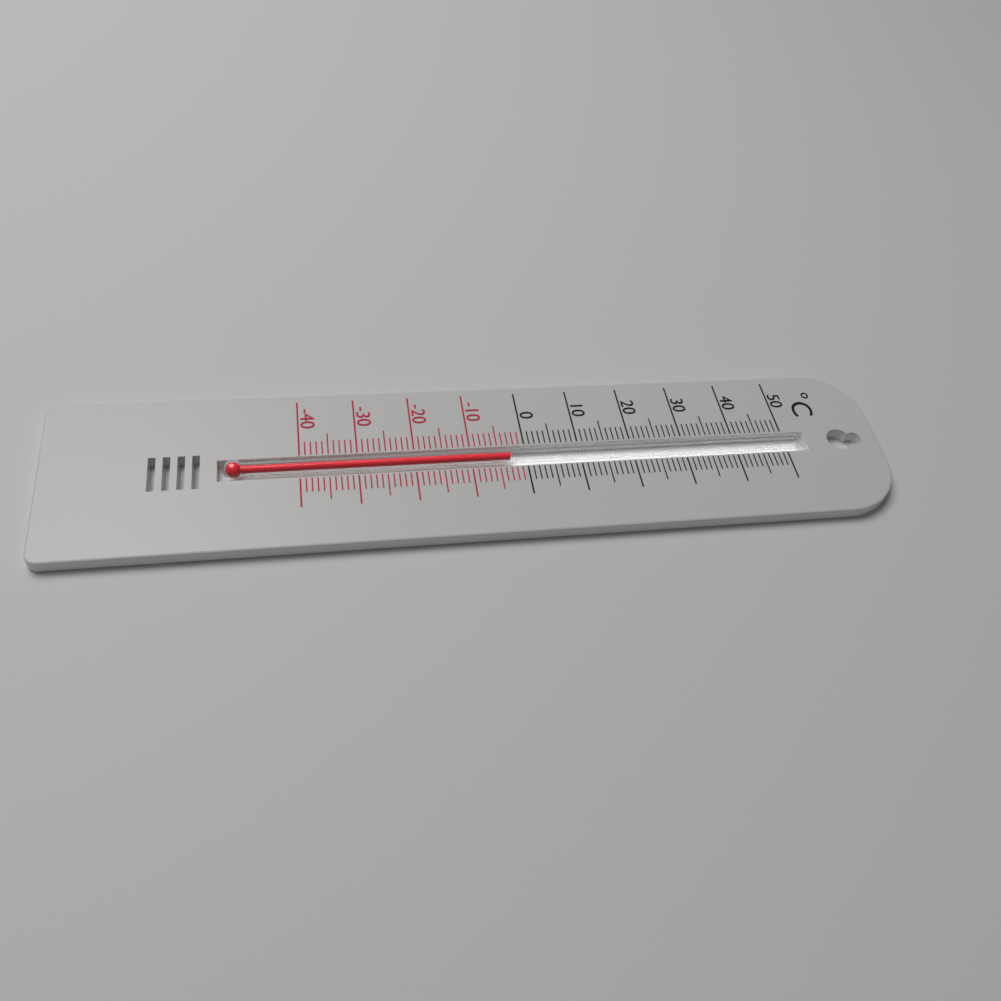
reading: -3 °C
